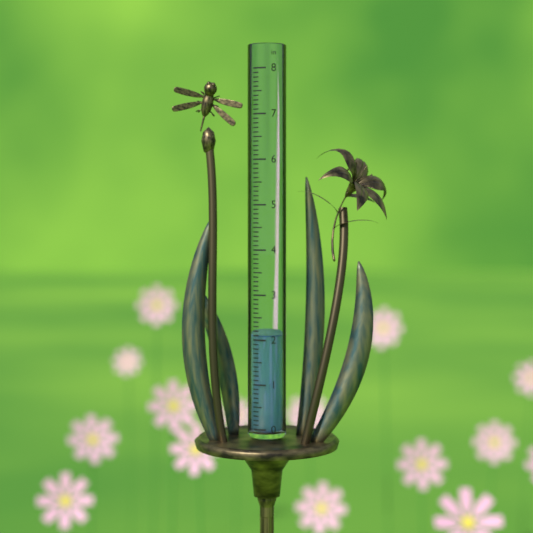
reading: 2.1 in
